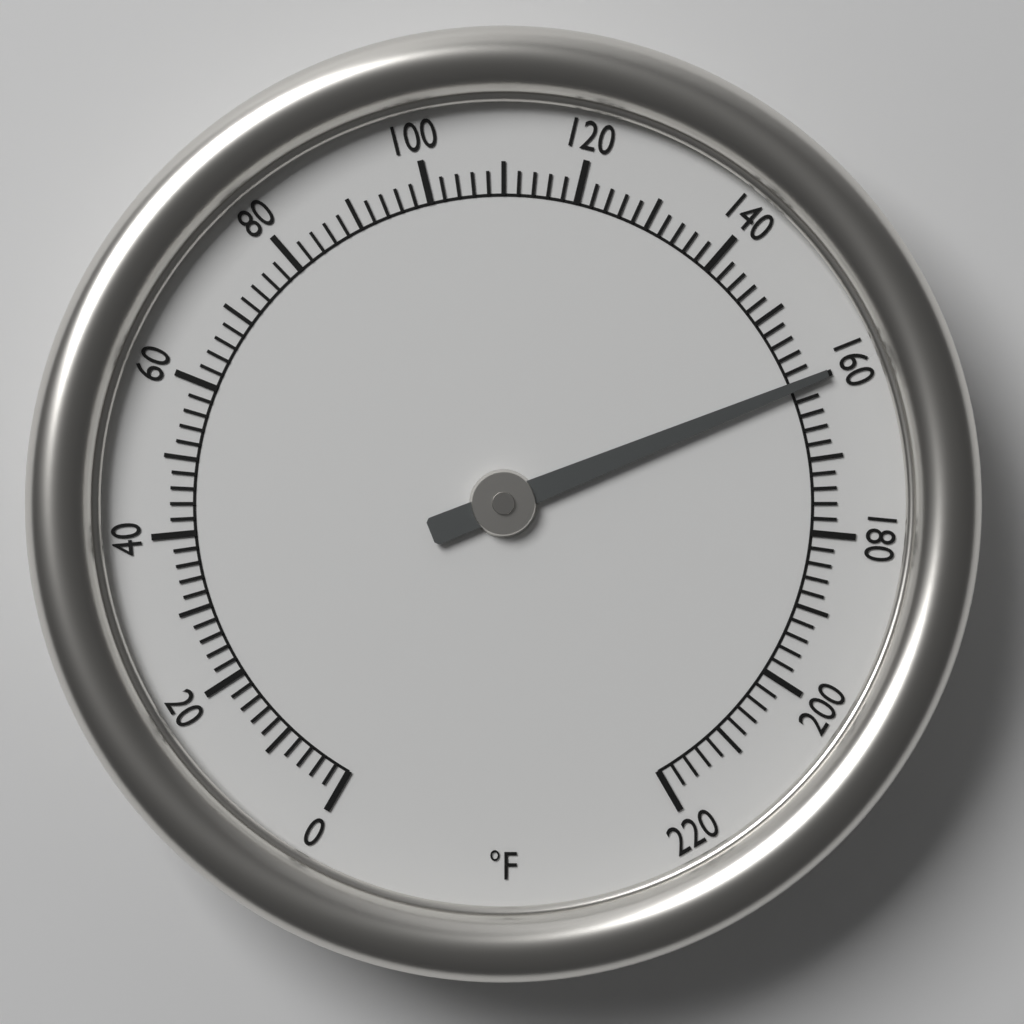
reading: 160 °F
